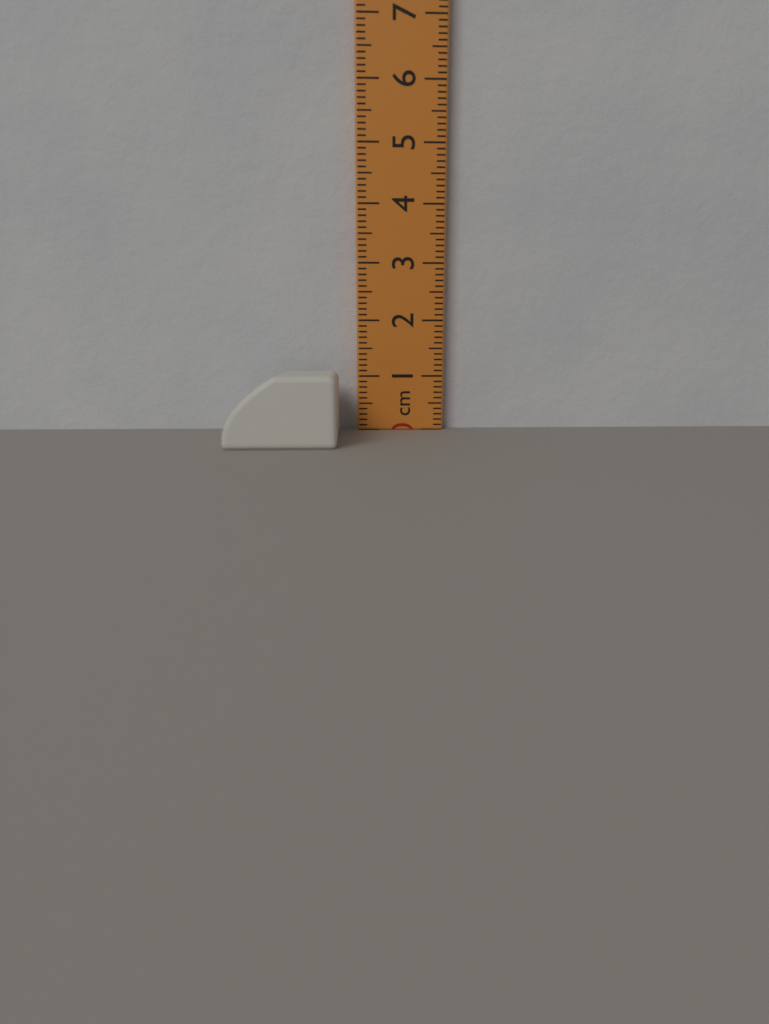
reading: 1.1 cm
